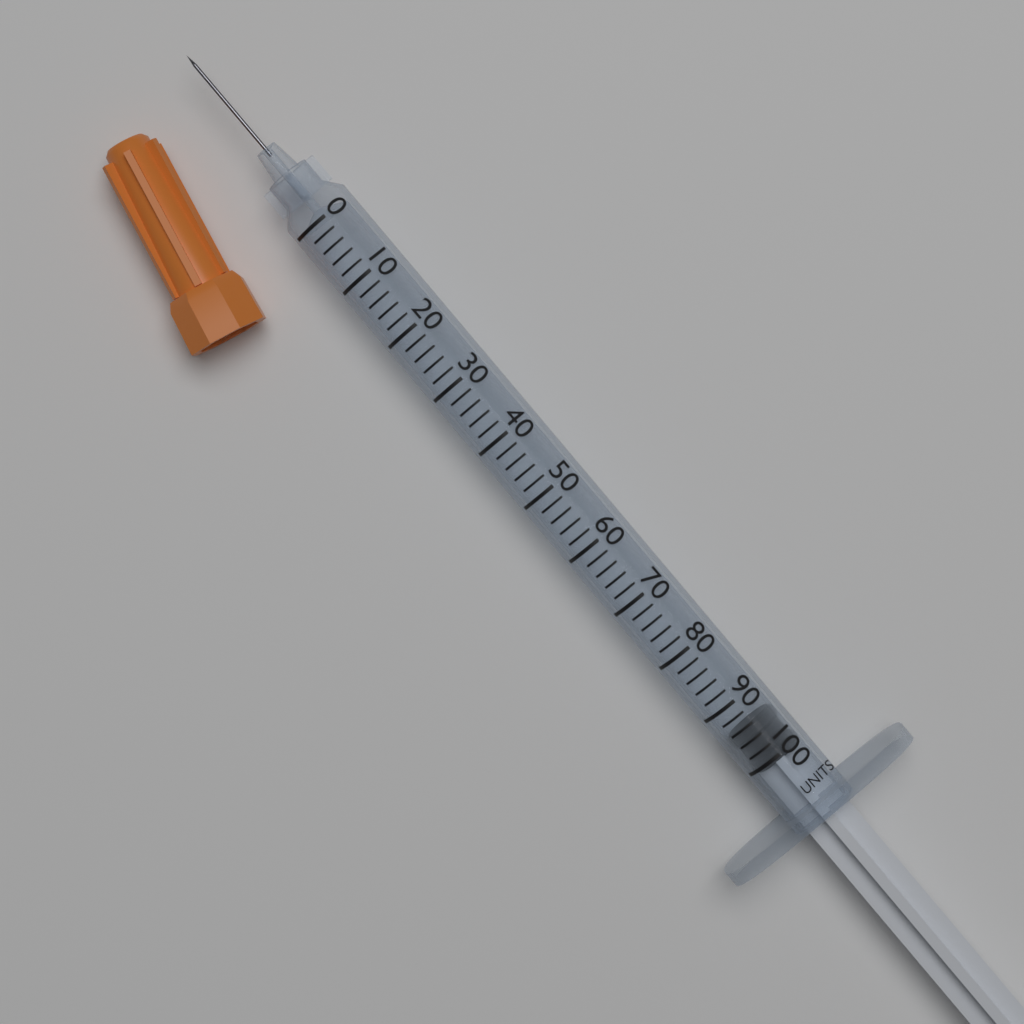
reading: 94 units
